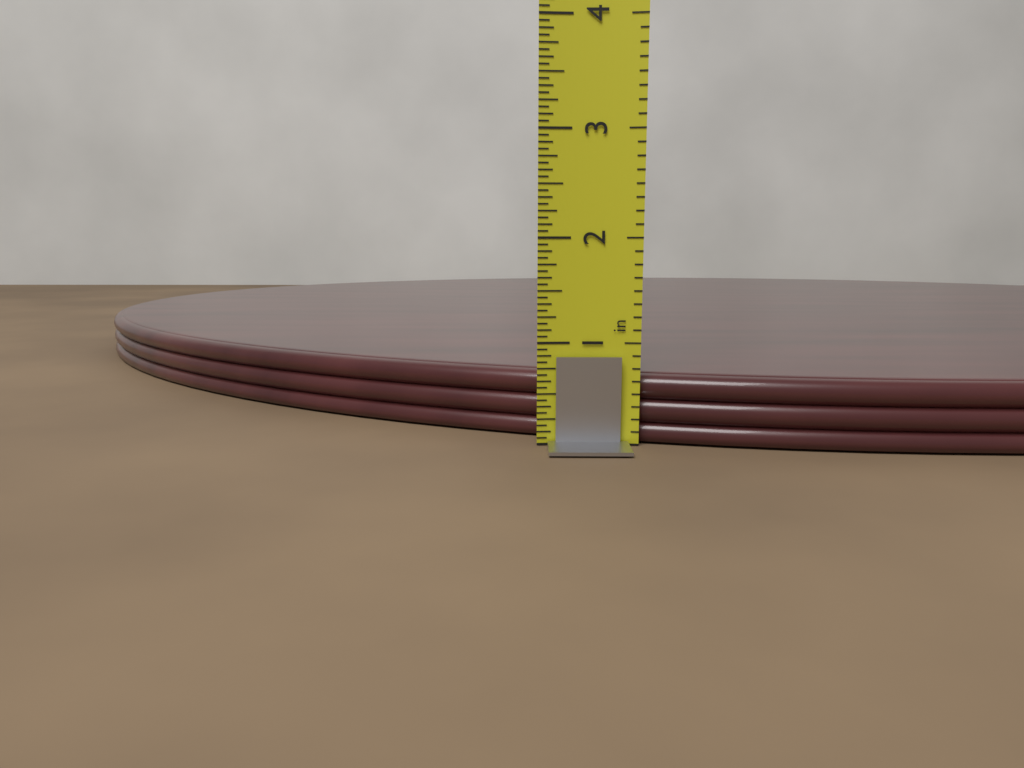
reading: 0.6875 in
